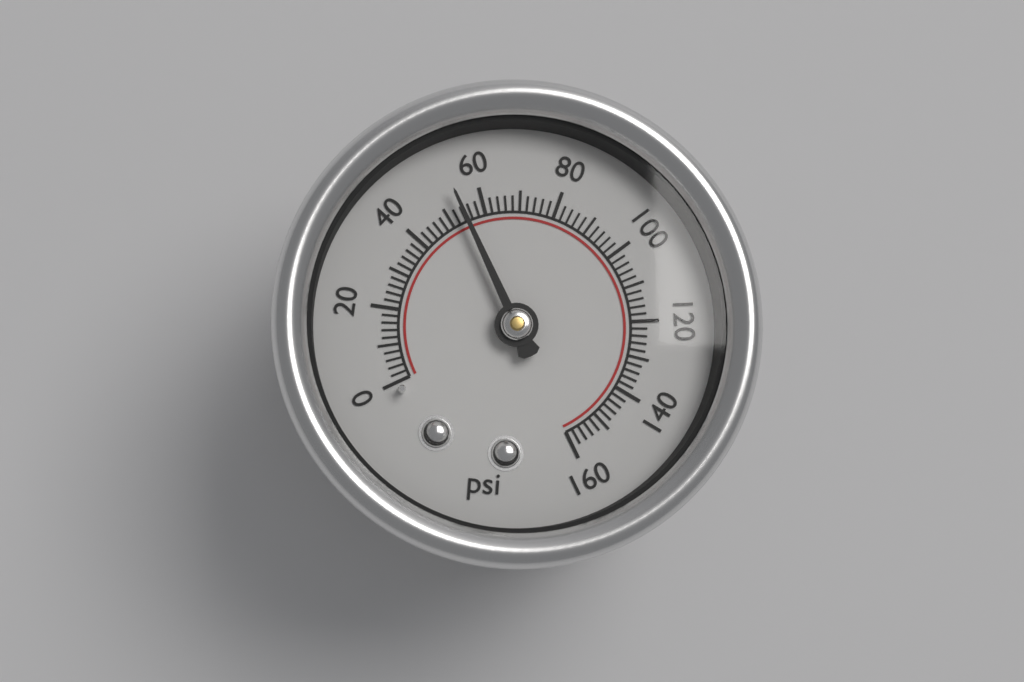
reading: 54 psi
